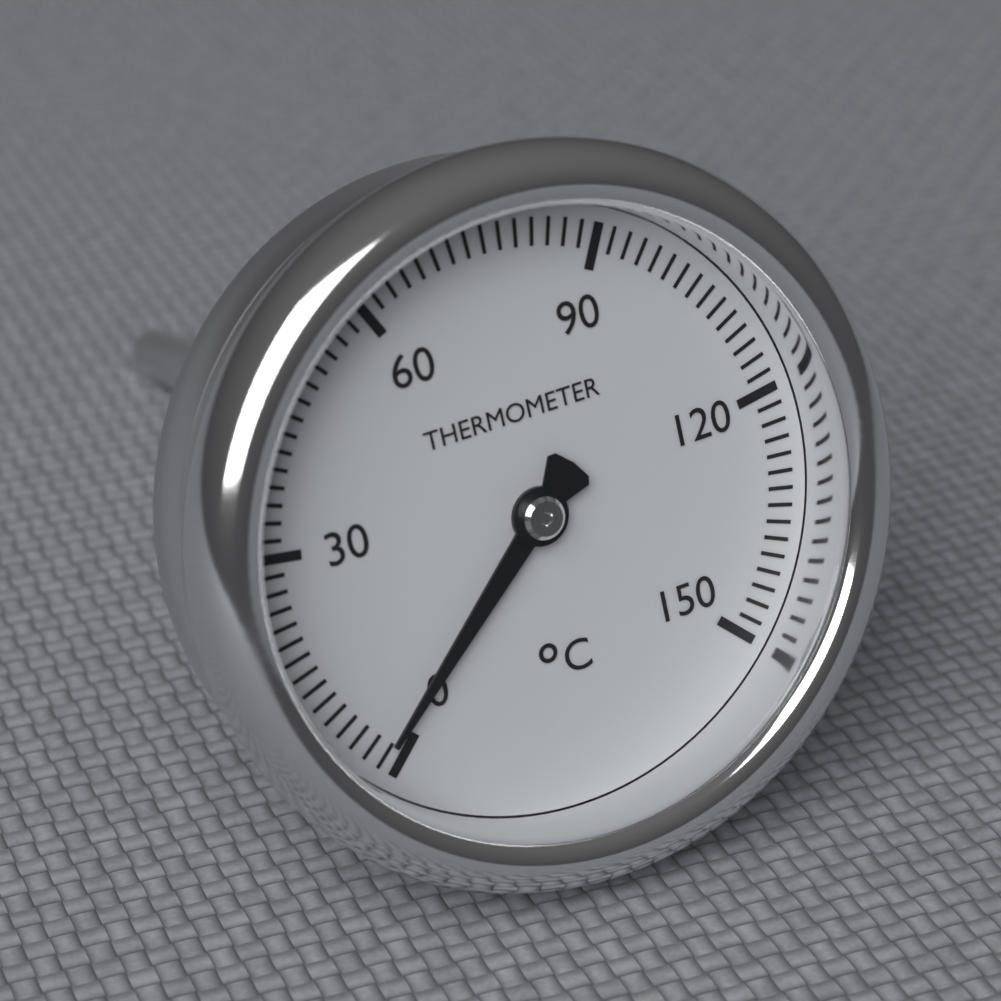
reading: 2 °C
